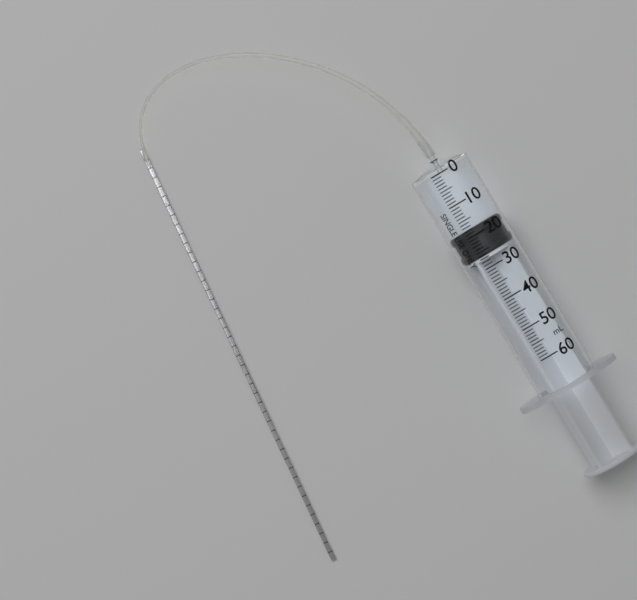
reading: 18 ml
